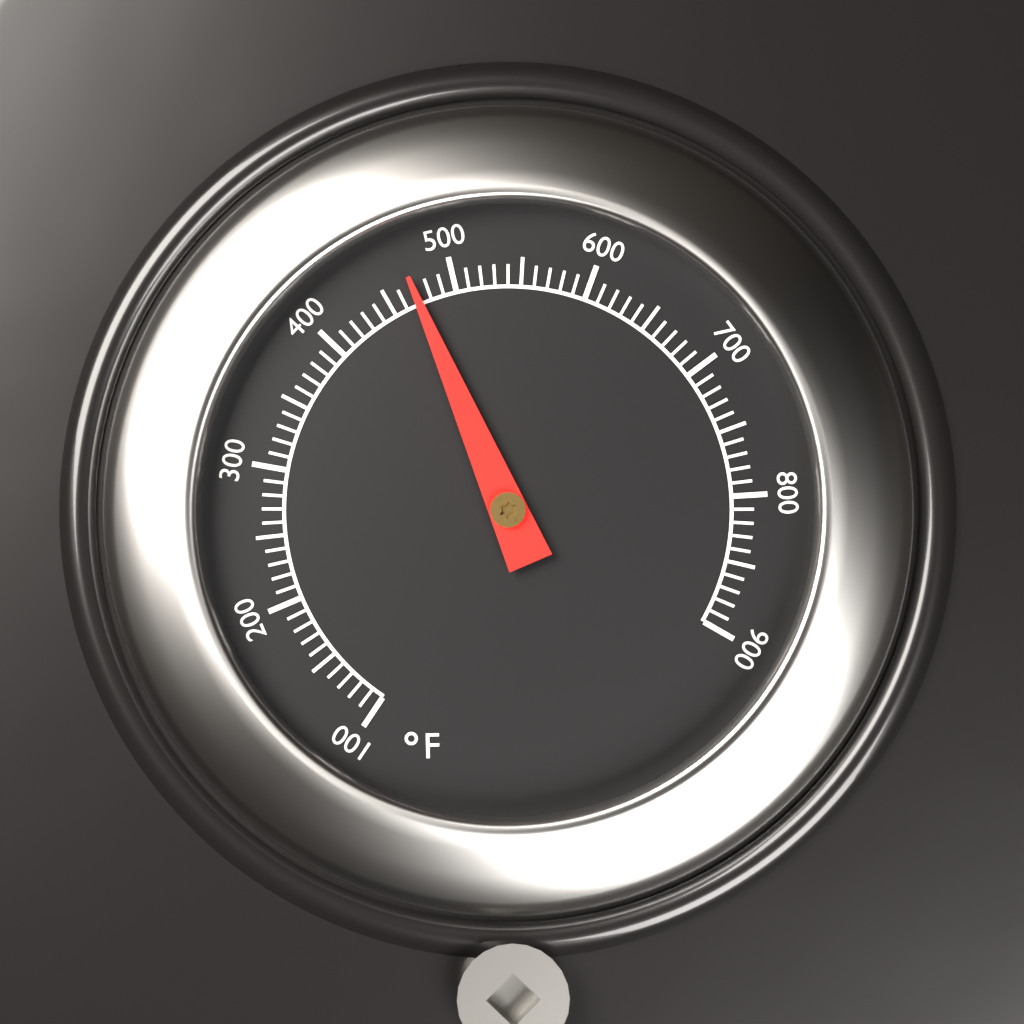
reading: 470 °F
